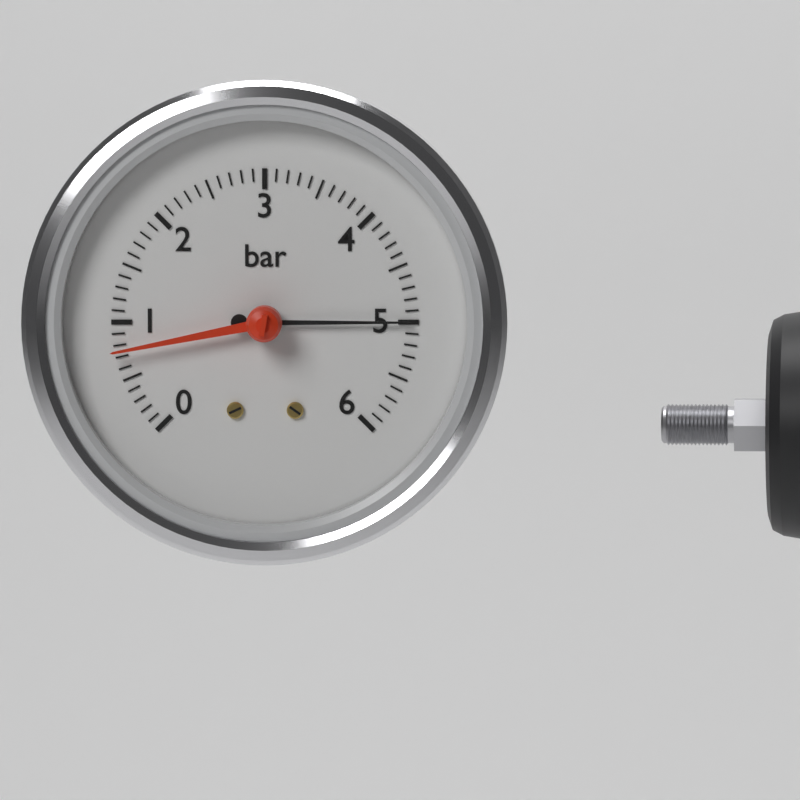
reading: 5.0 bar
